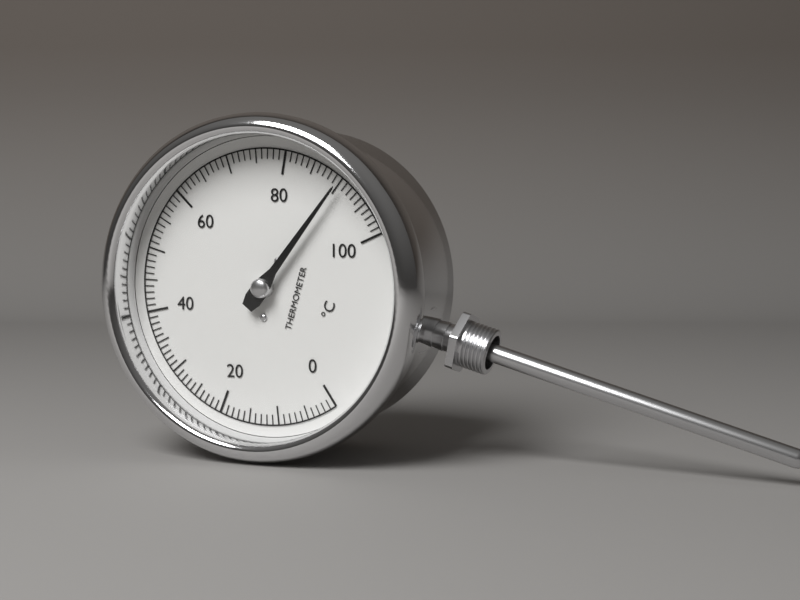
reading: 90 °C
